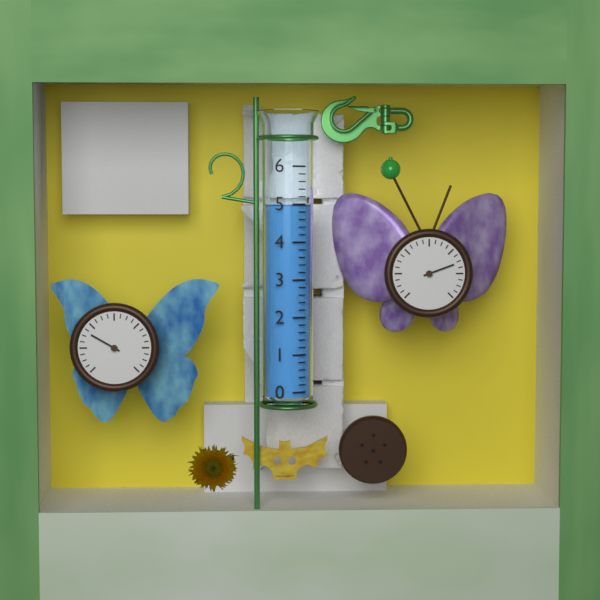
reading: 5.0 (no unit)
